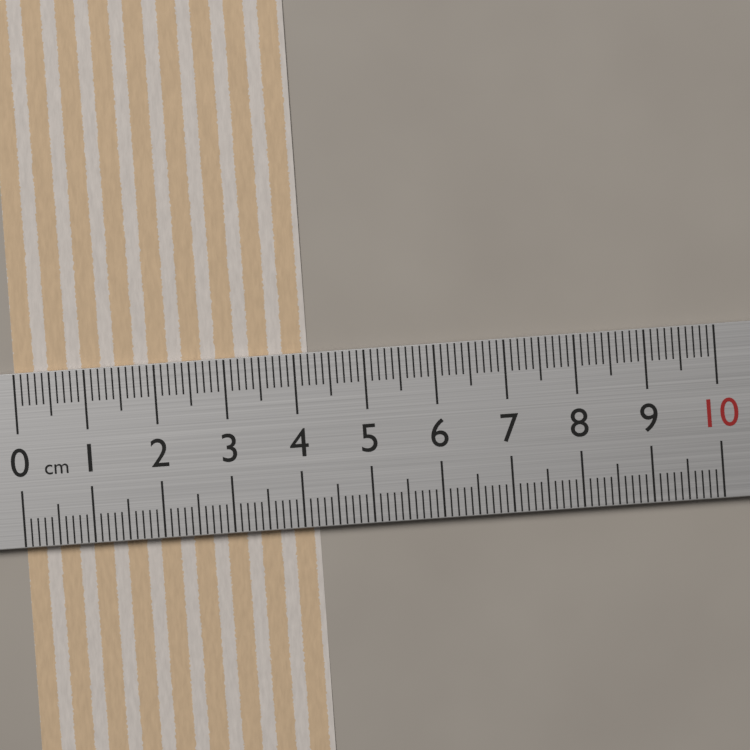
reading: 4.2 cm
